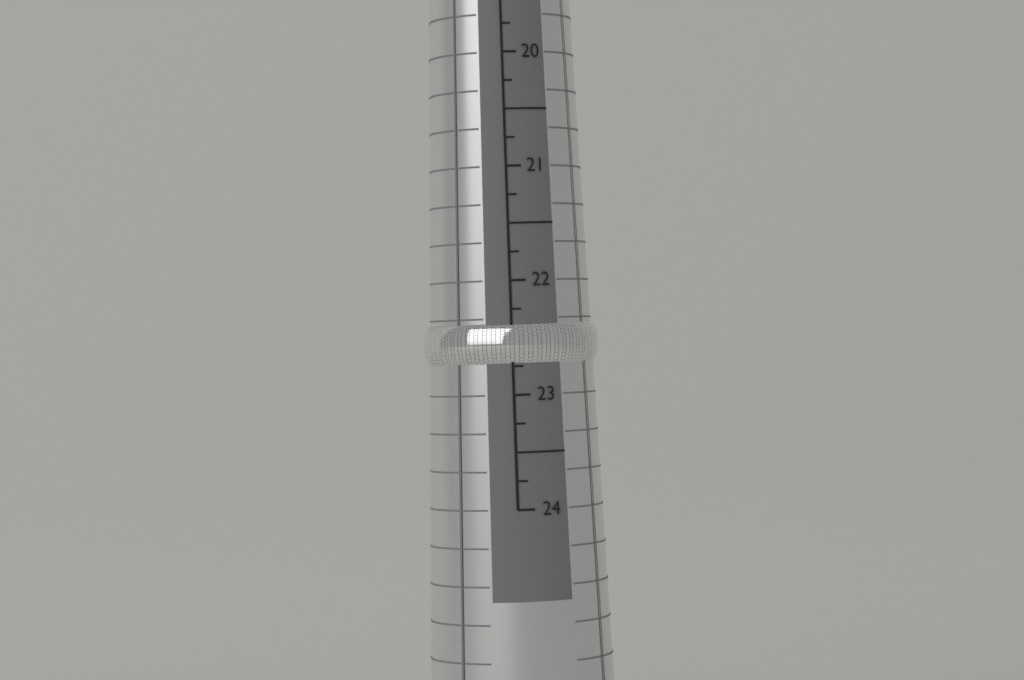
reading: 22.75 mm
